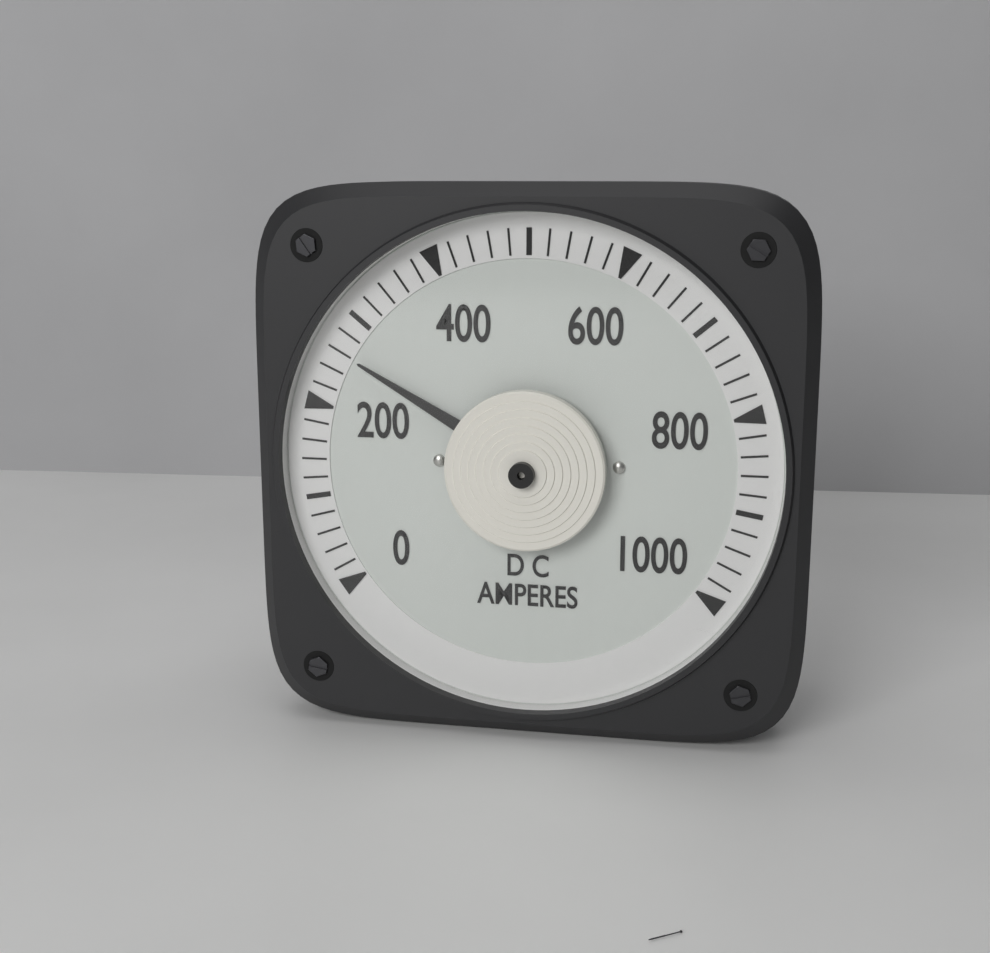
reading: 260 A
